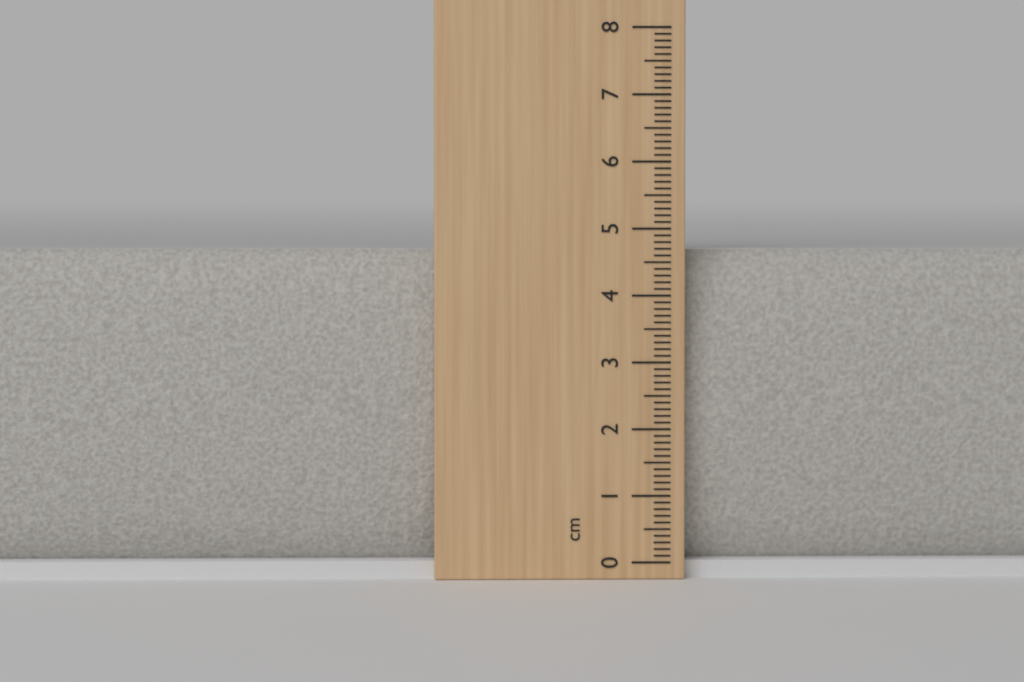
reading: 4.7 cm
